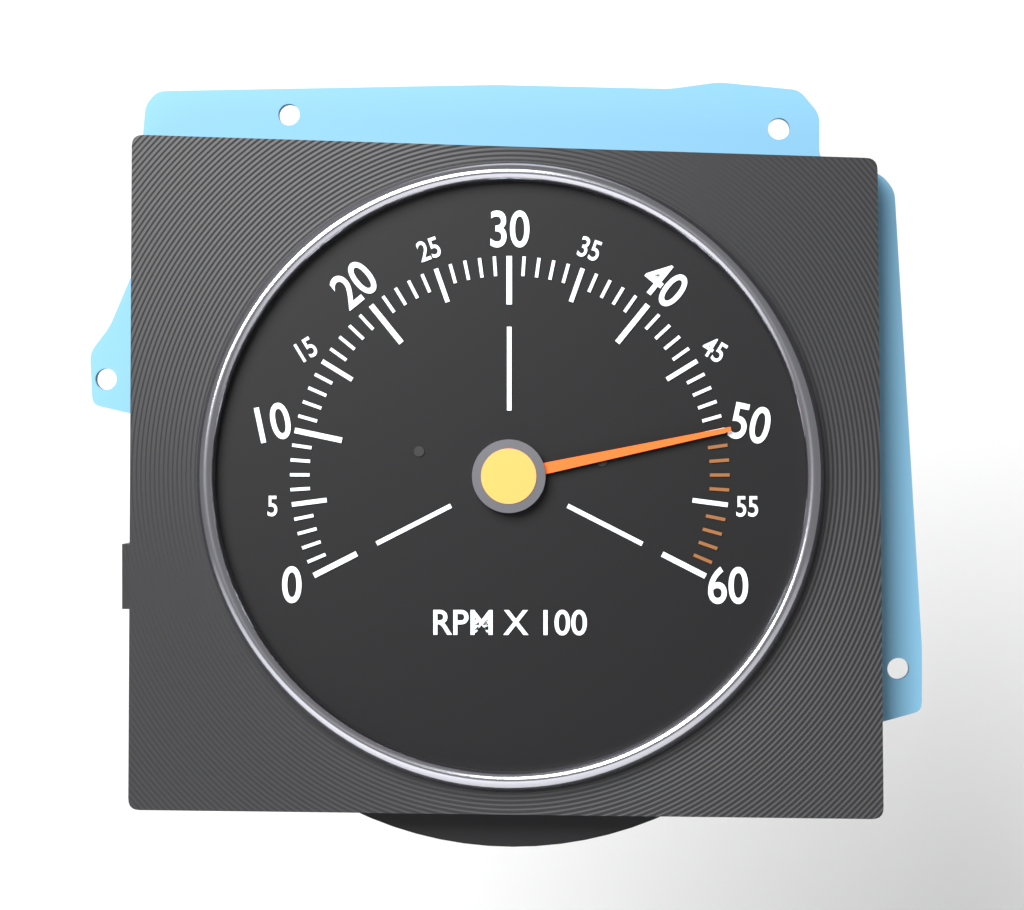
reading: 5000 RPM
